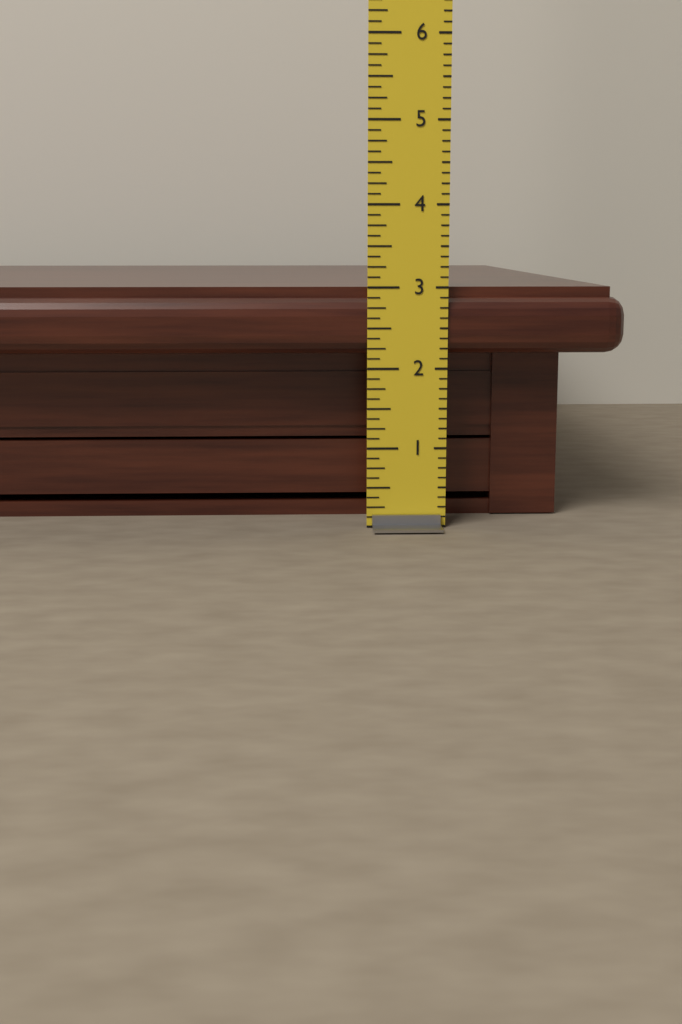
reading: 3.000 in
